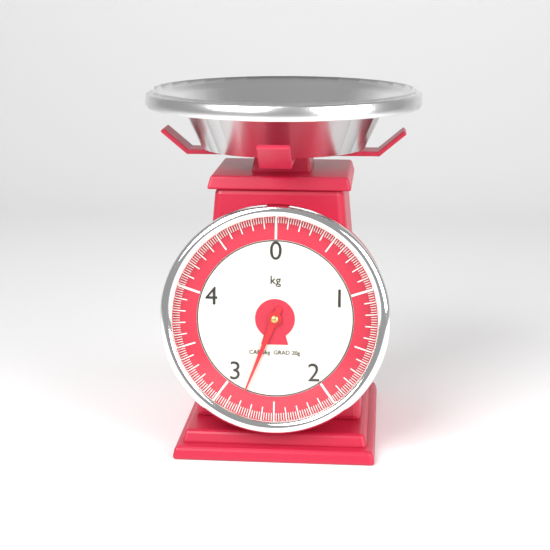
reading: 2.80 kg
